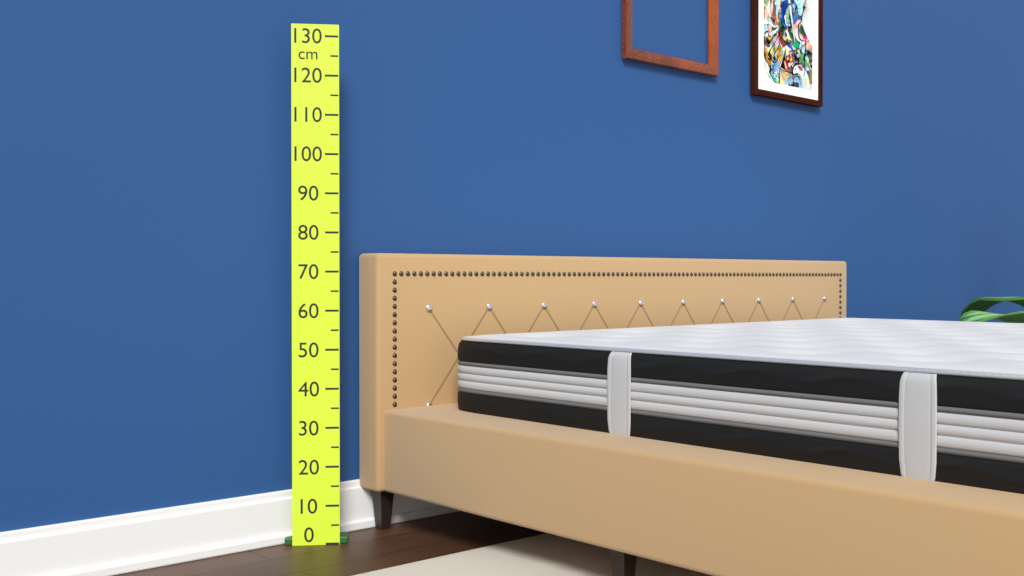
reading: 75 cm
